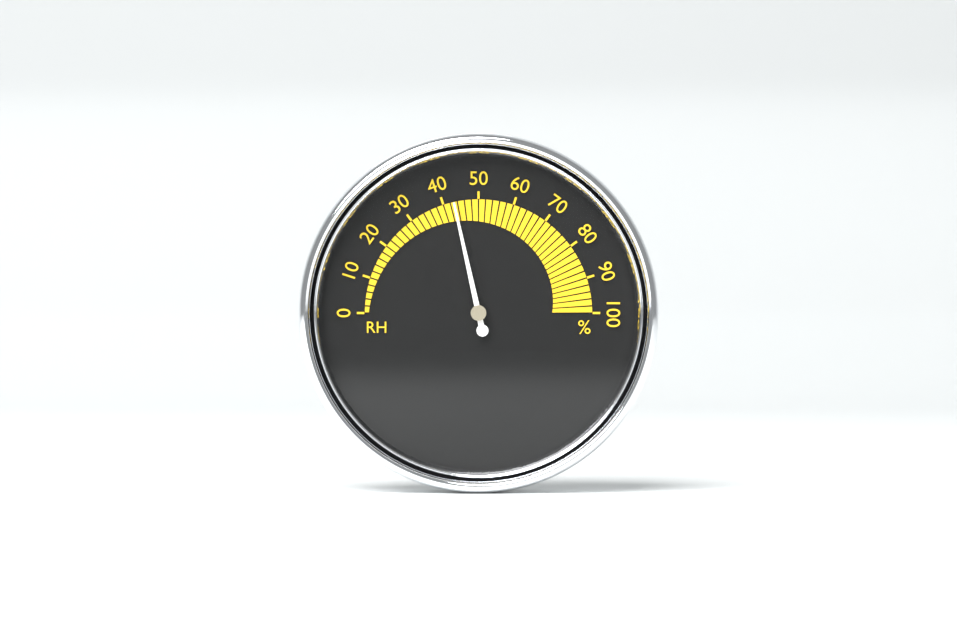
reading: 43 %RH
